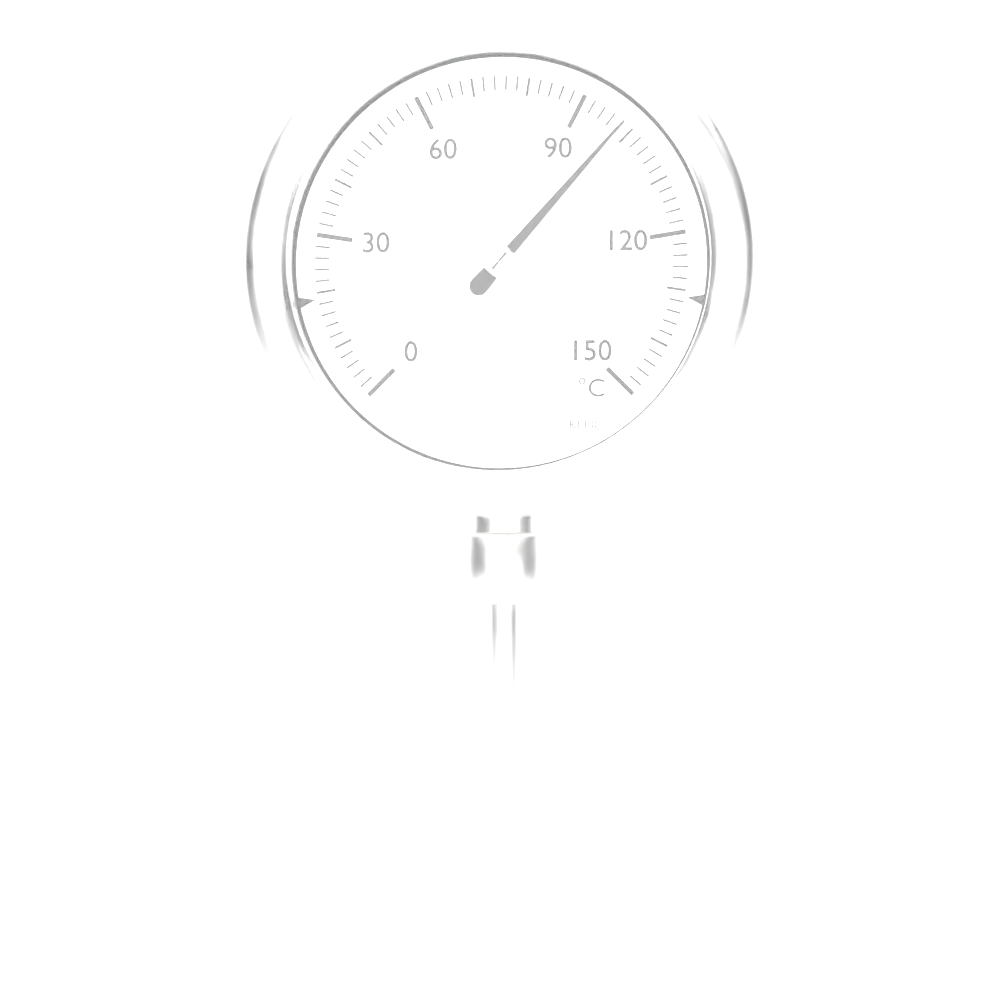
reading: 98 °C
